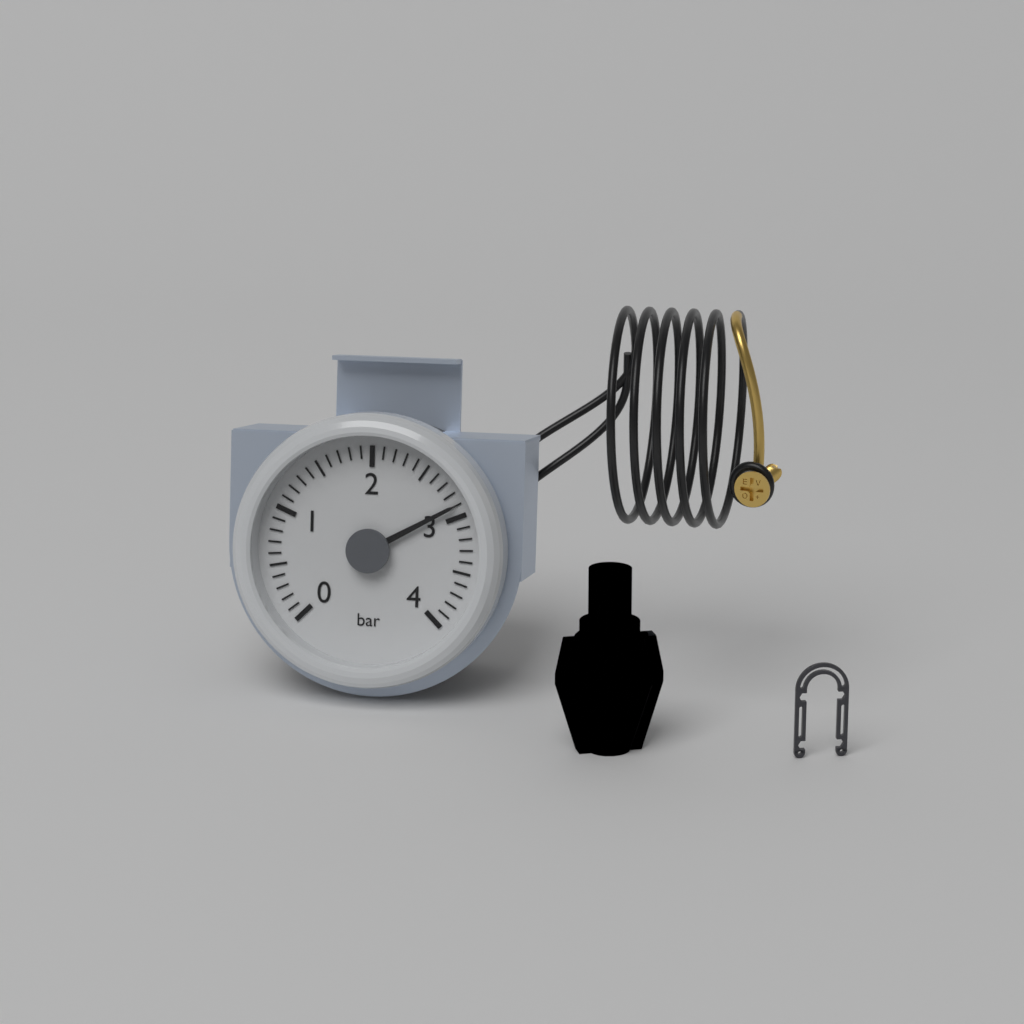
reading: 2.9 bar
